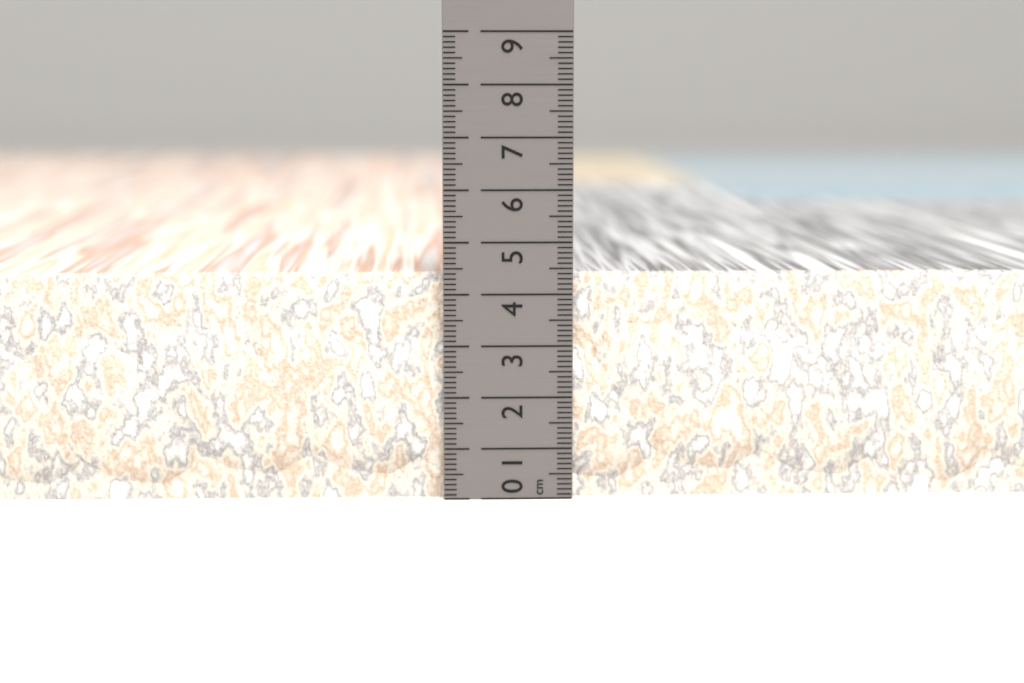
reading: 4.4 cm
